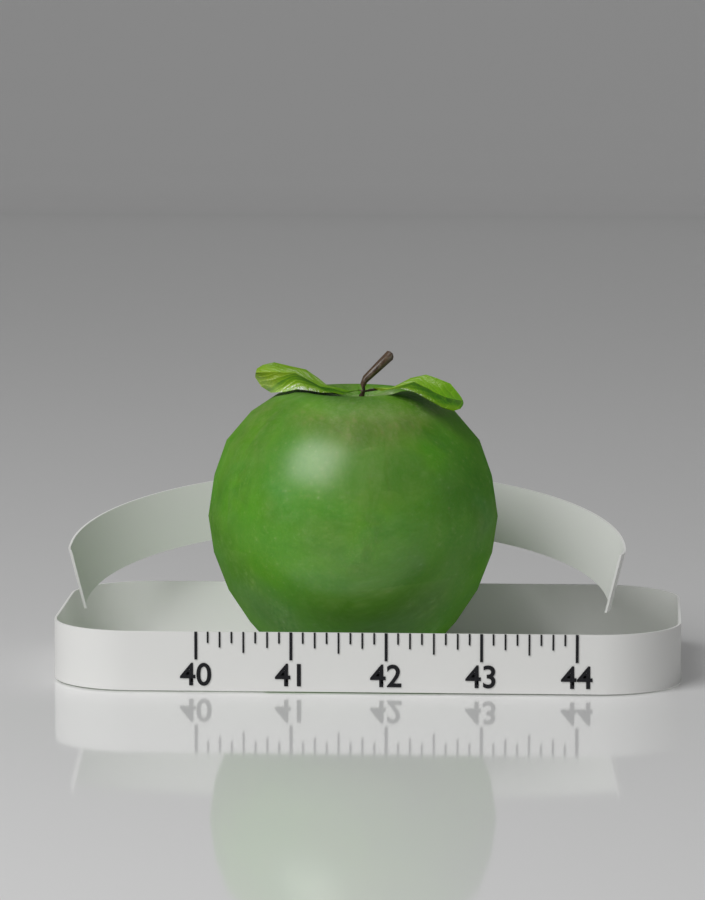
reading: 43.125 (no unit)
